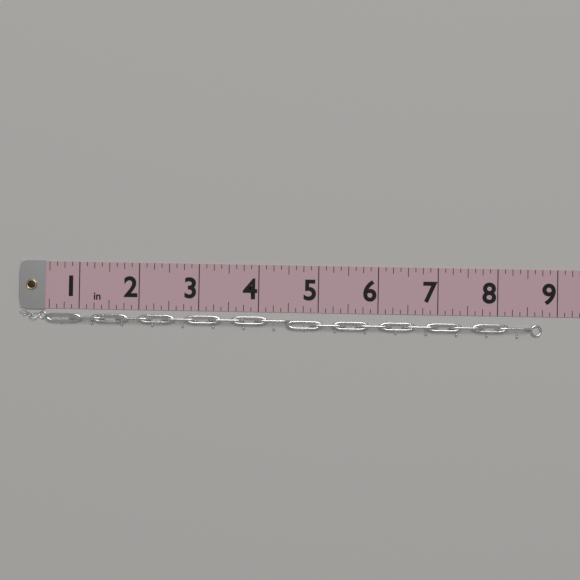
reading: 8.750 in
